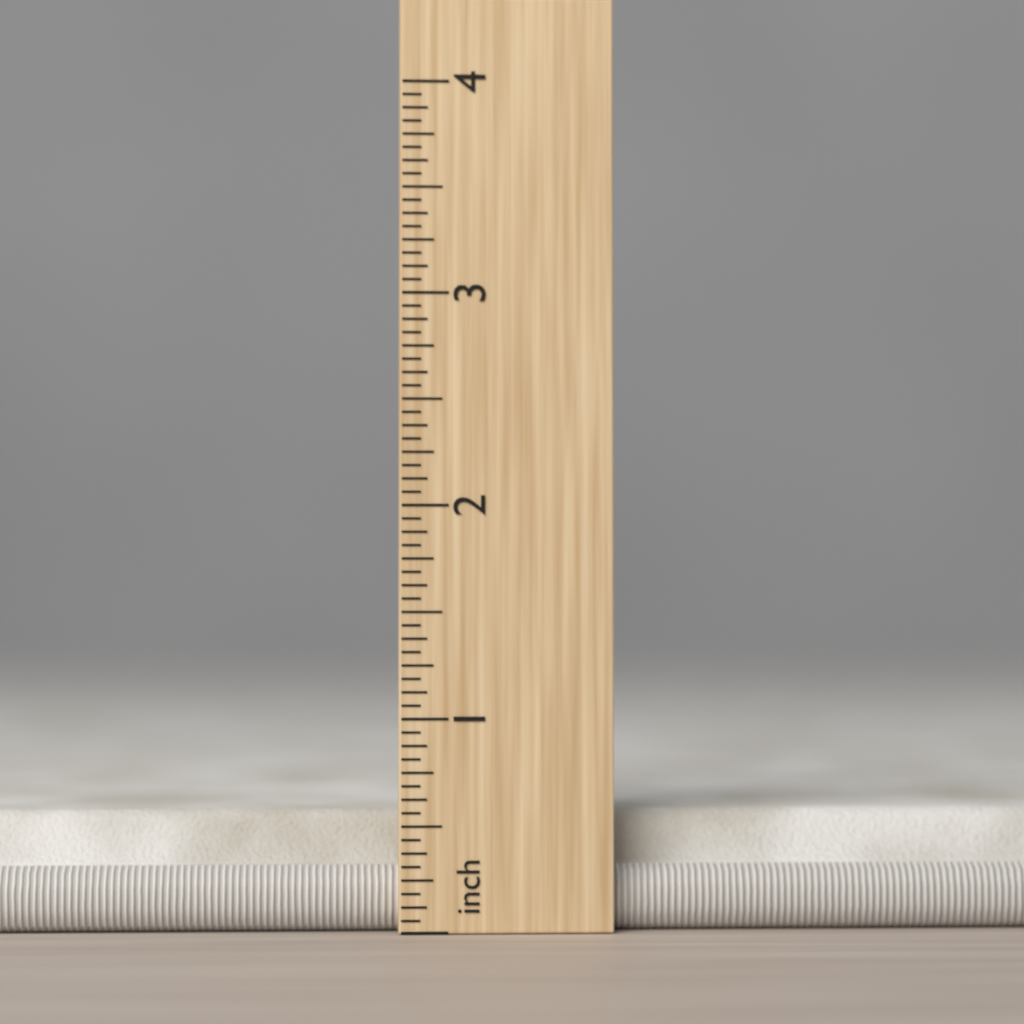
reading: 0.5625 in
